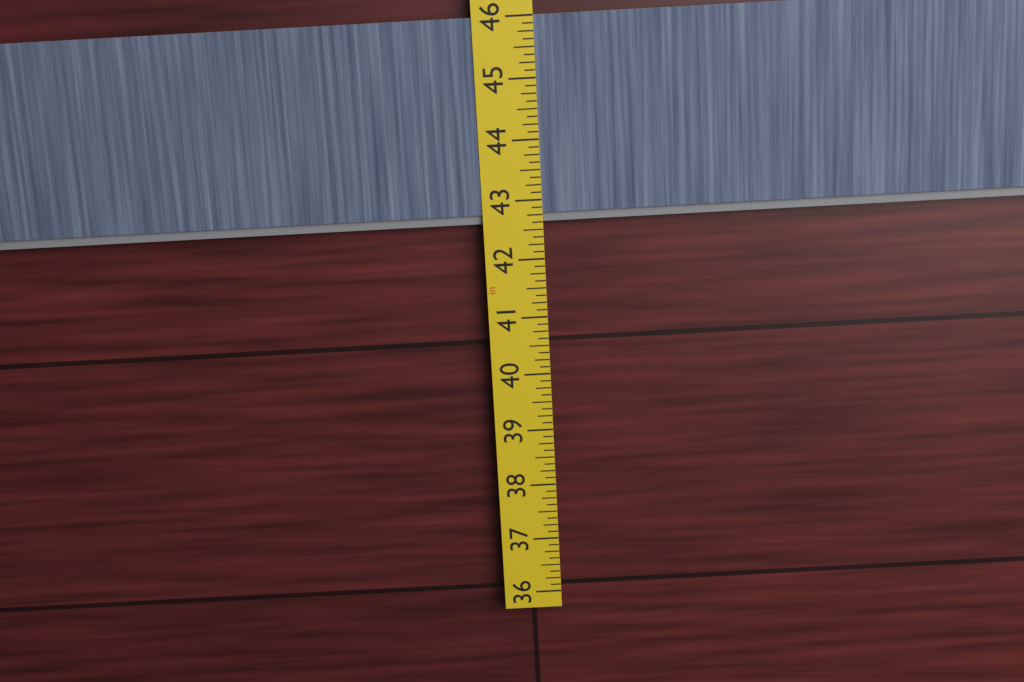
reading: 42.625 in
